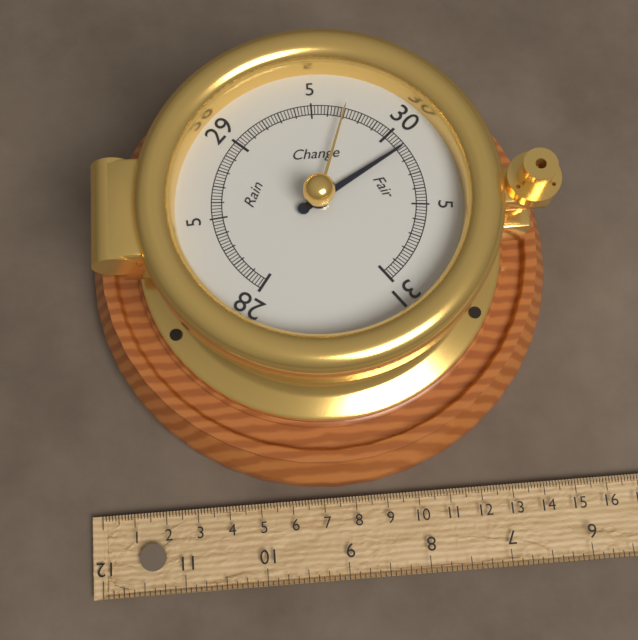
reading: 30.12 inHg
